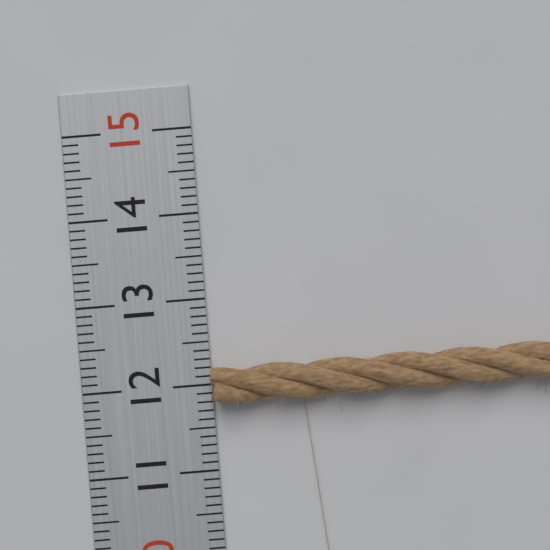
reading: 12.2 (no unit)
